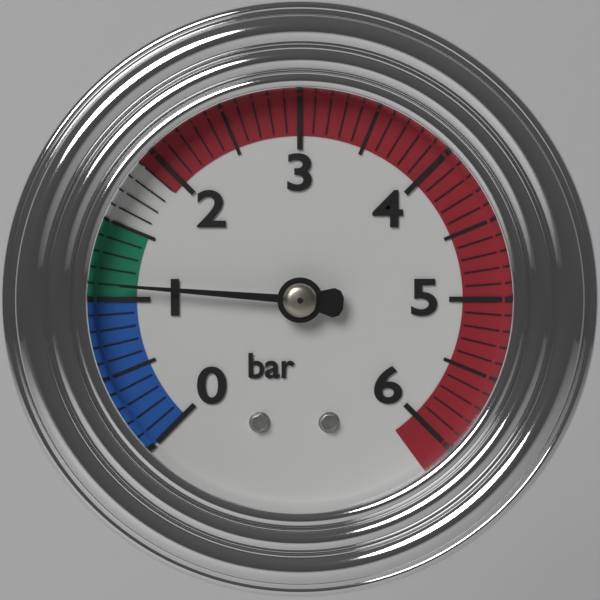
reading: 1.1 bar
